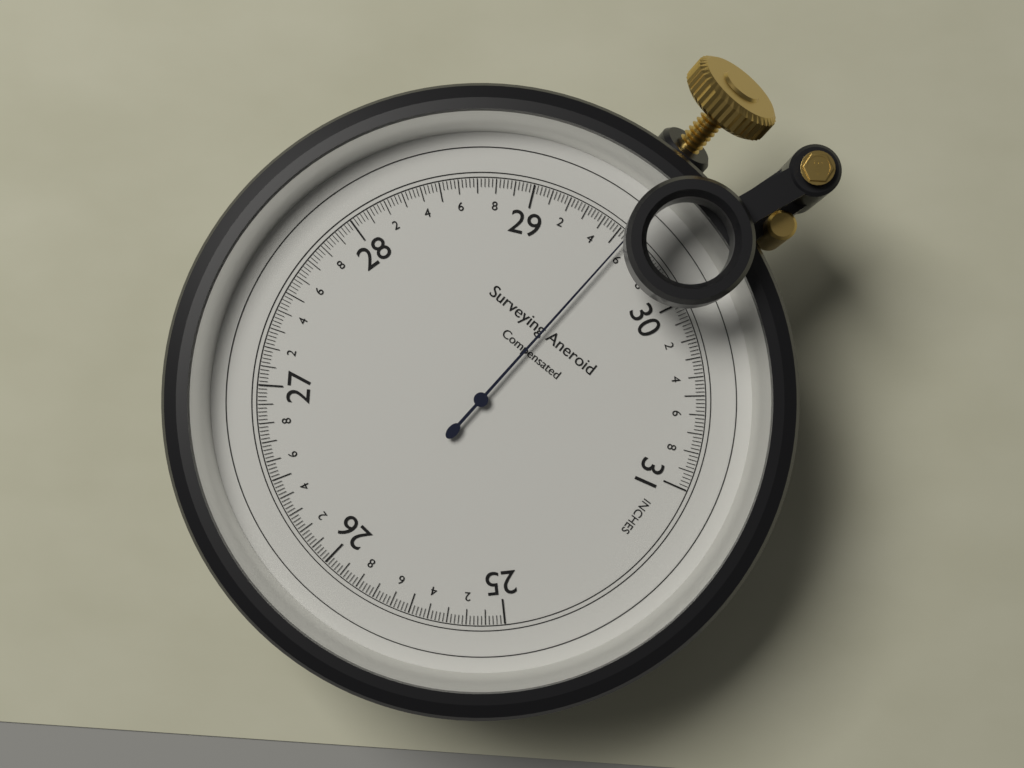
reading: 29.56 inches
